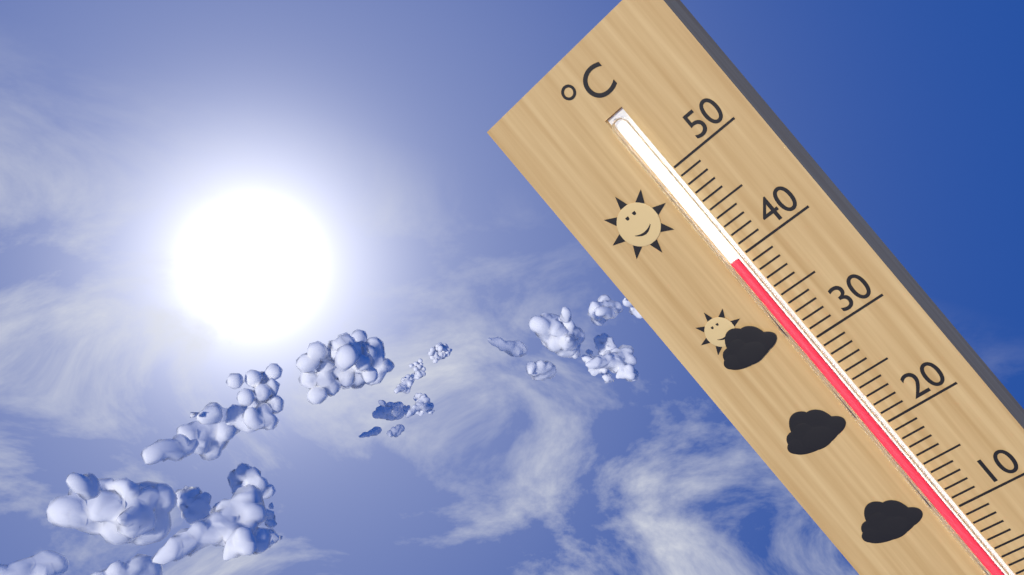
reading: 40 °C
